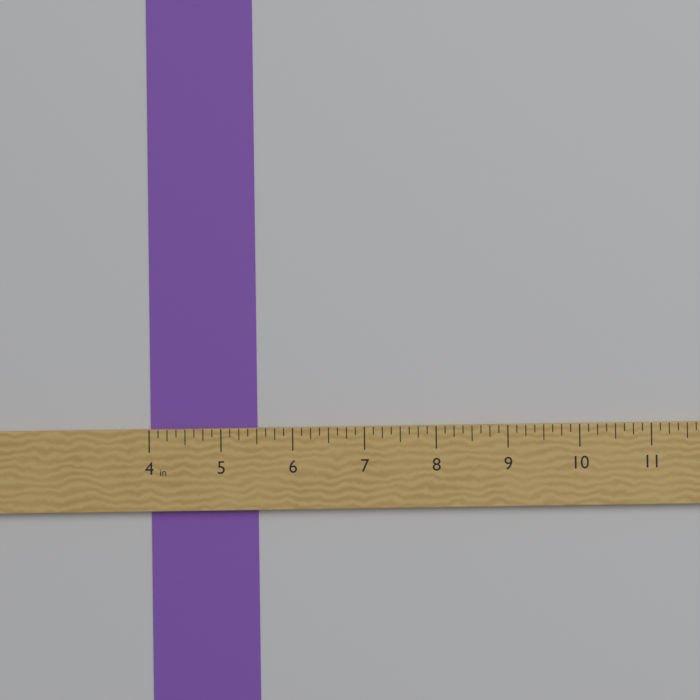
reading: 5.500 in
